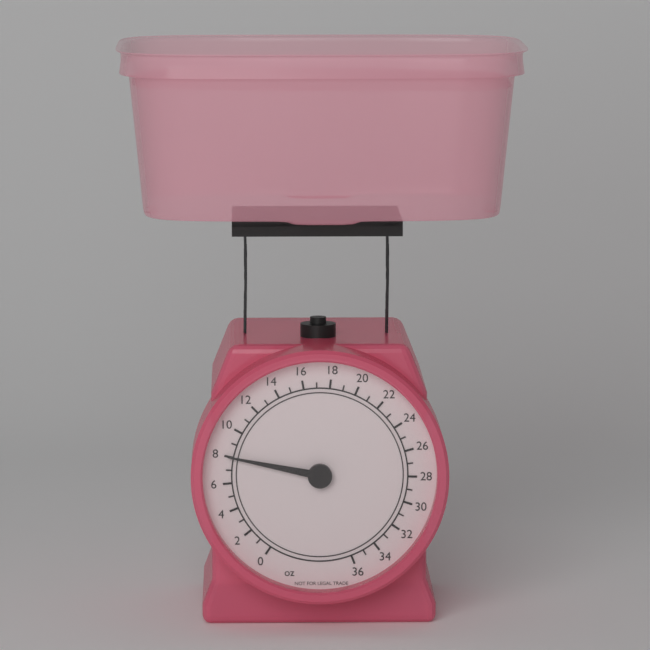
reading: 8 oz
